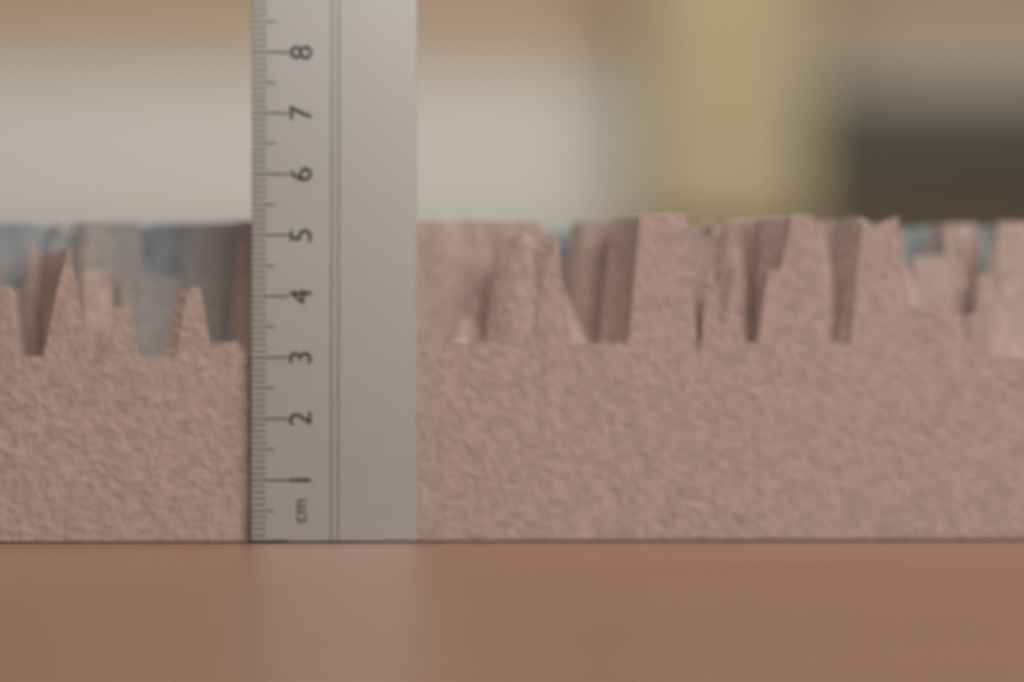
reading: 5.4 cm
